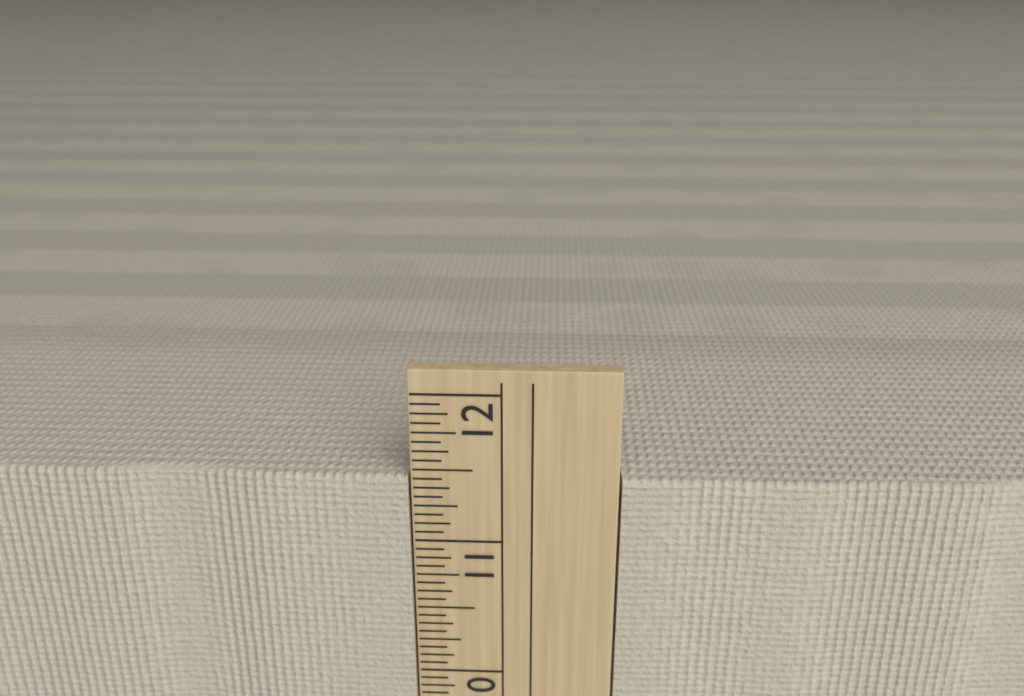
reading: 11.4375 in
